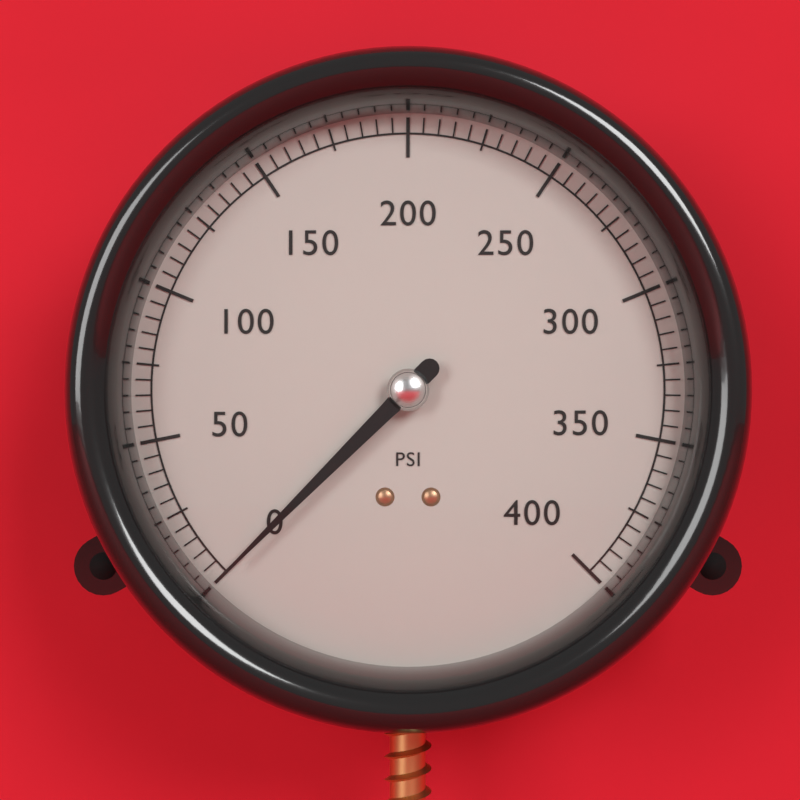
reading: 0 psi
